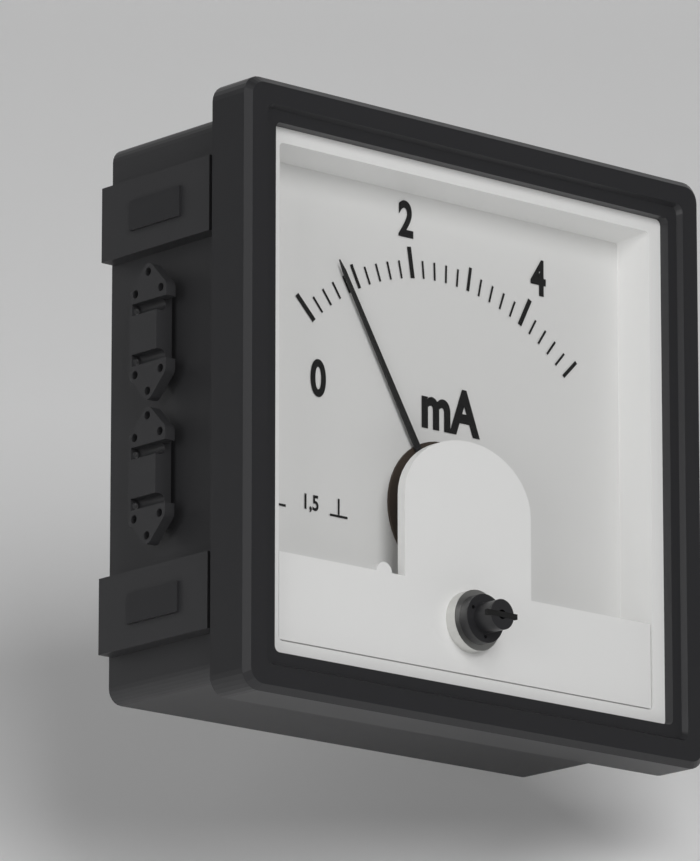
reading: 0.8 mA
